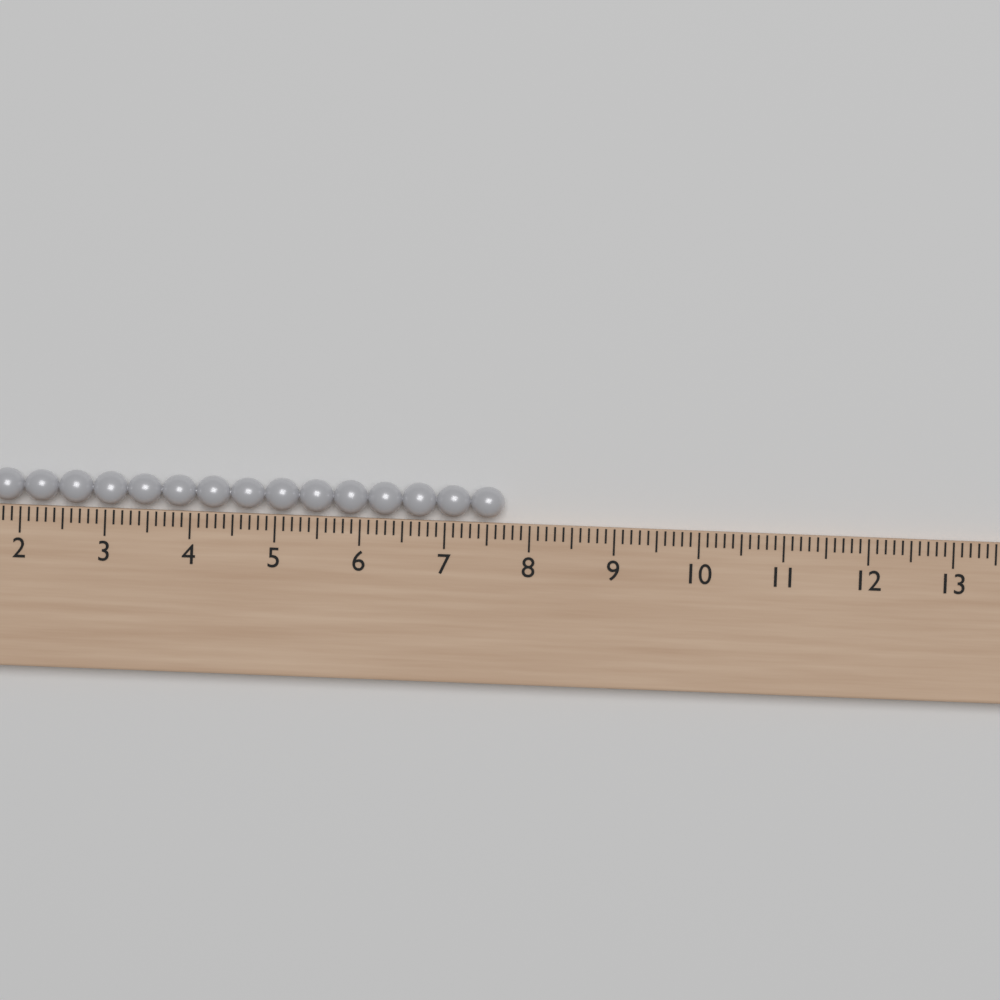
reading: 7.7 (no unit)
